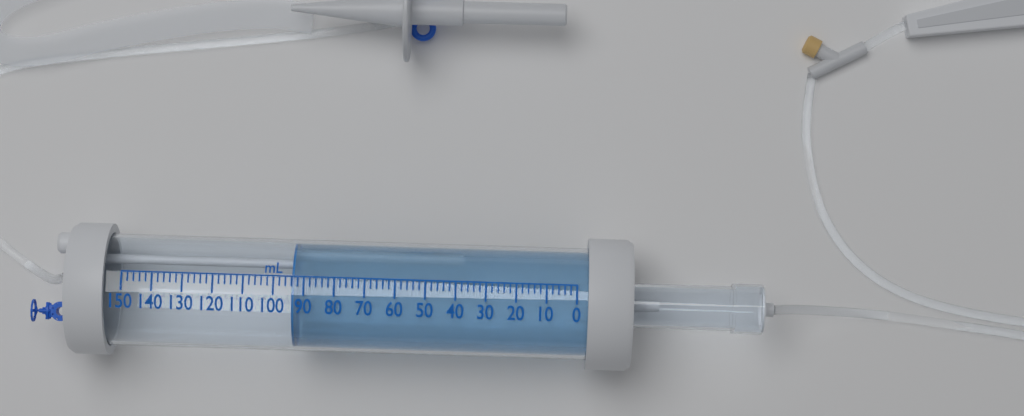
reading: 94 mL
